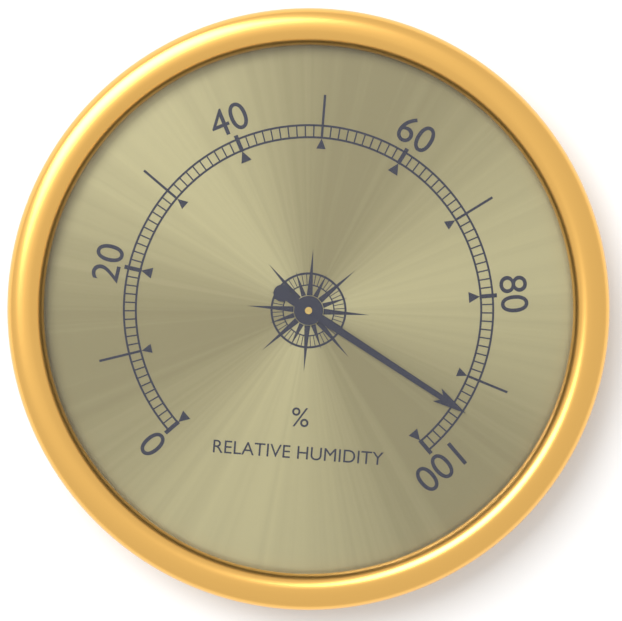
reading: 94 %
